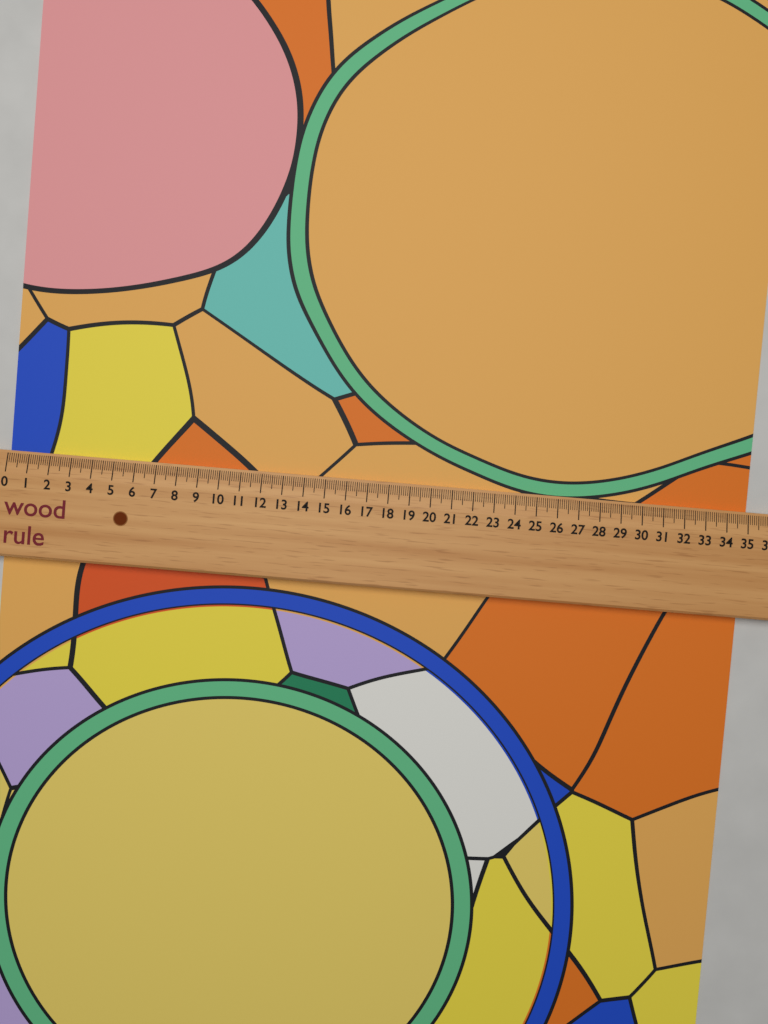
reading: 35.0 (no unit)
